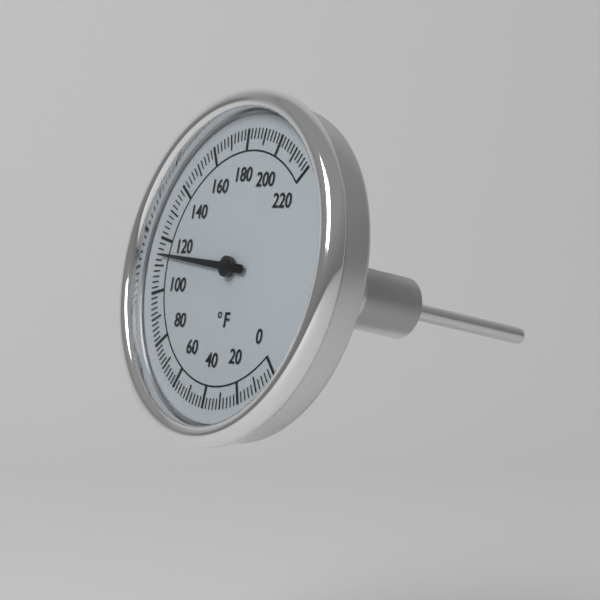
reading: 114 °F
